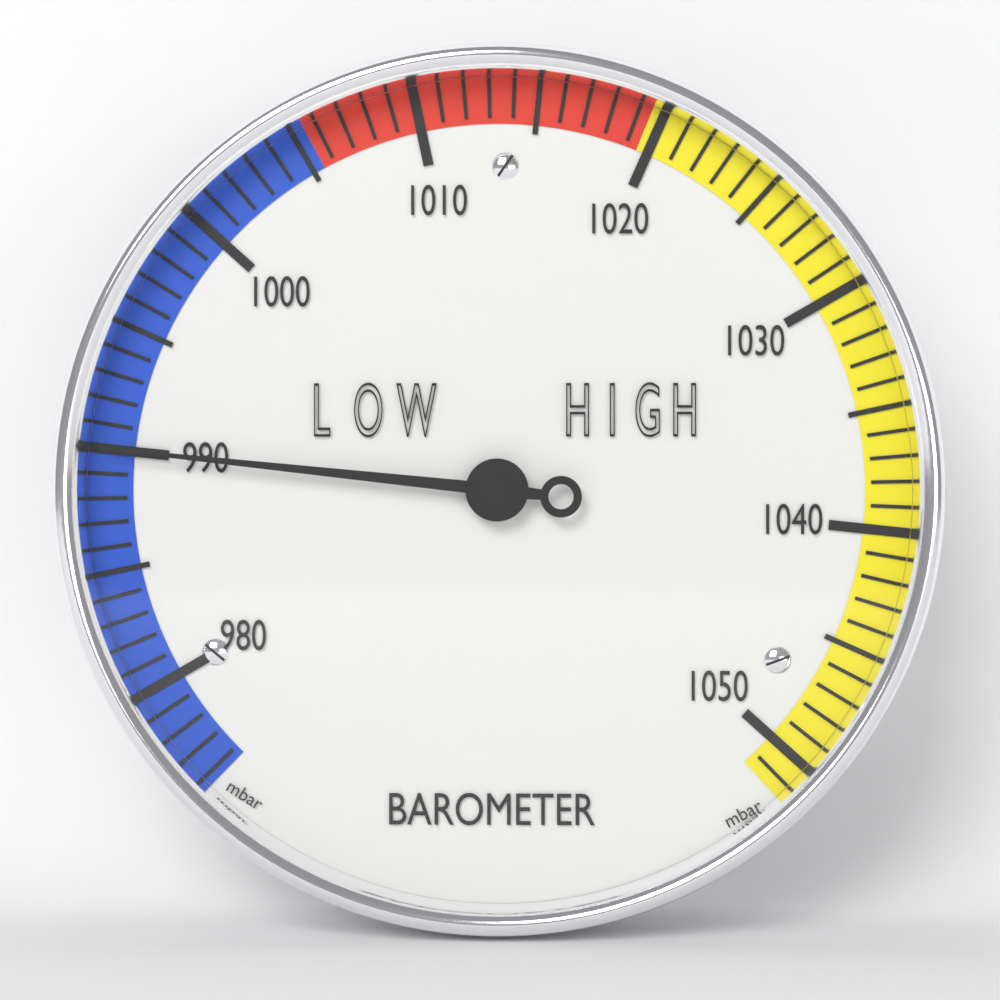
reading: 990 mbar
